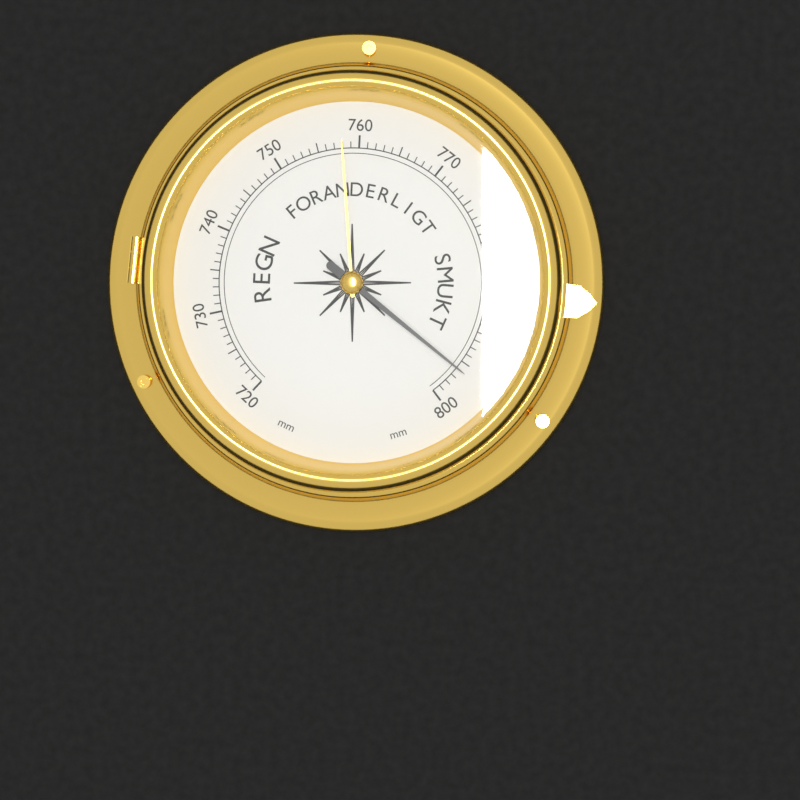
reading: 796 mm
